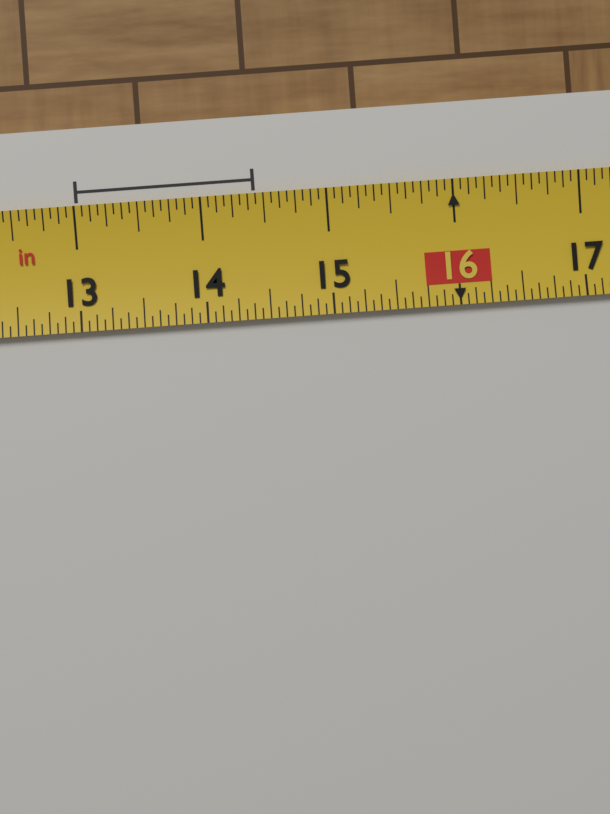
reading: 14.4375 in
